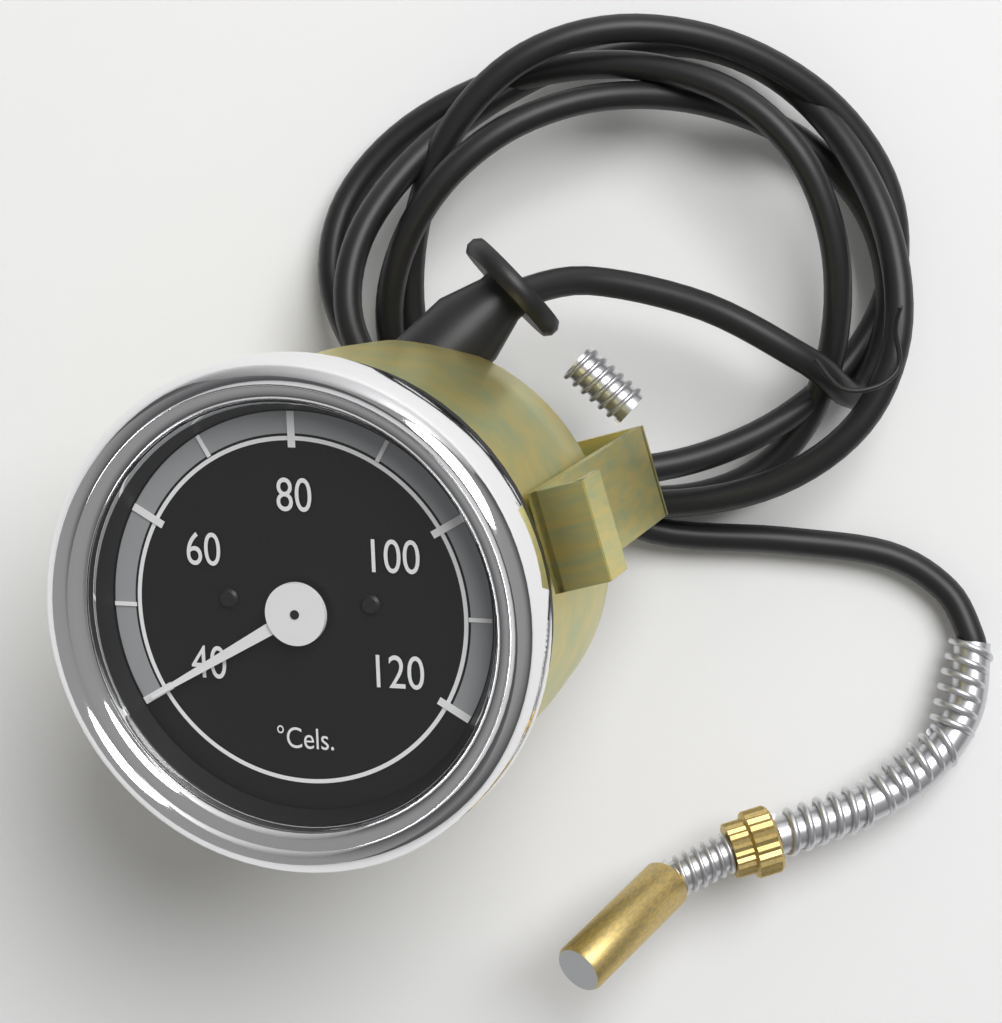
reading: 40 °C
